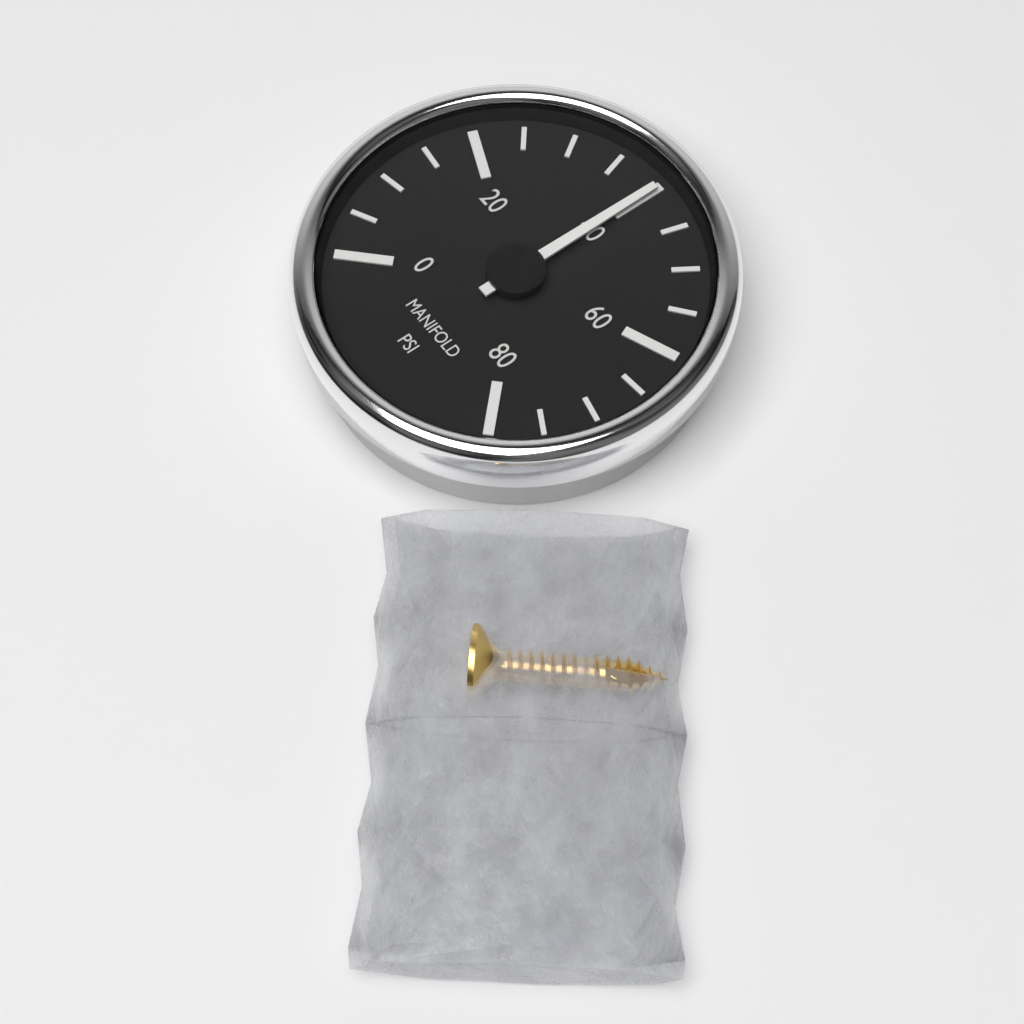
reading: 40 psi
